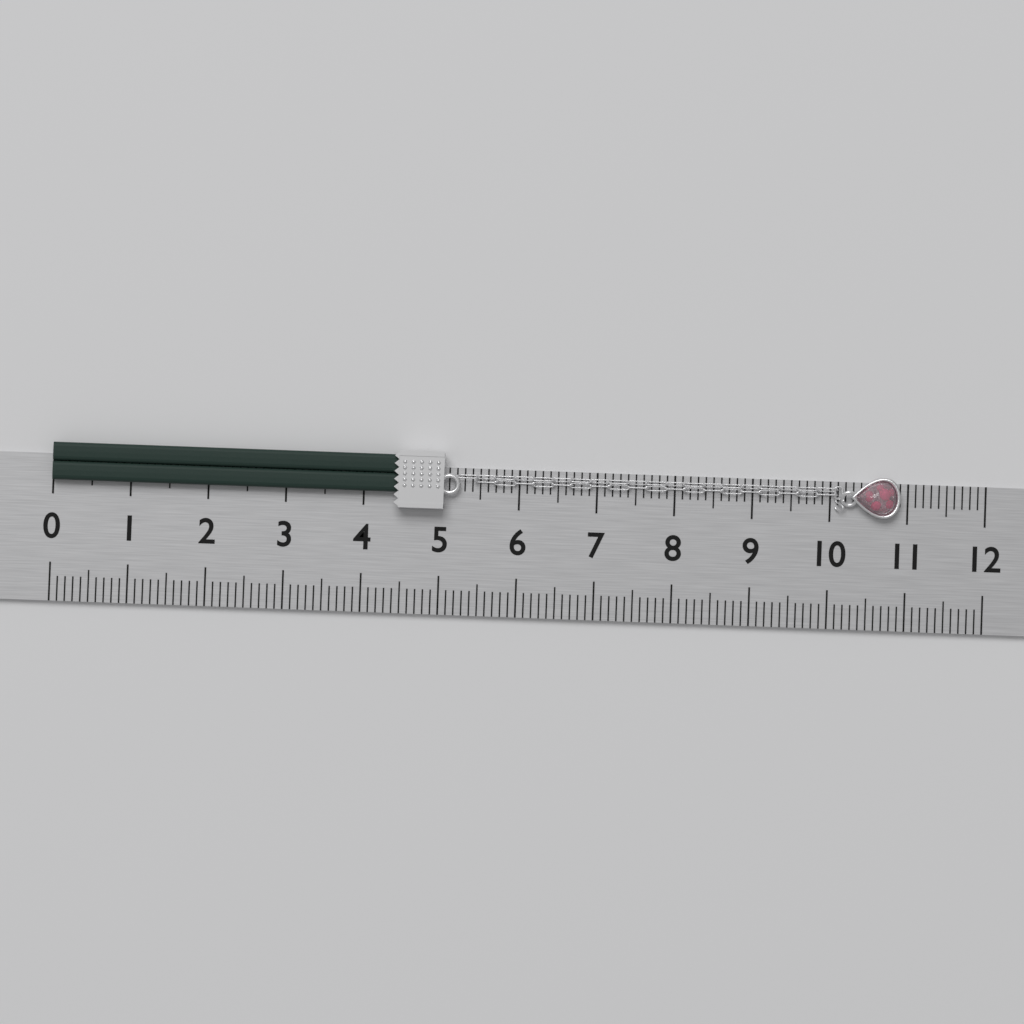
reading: 10.9 (no unit)
